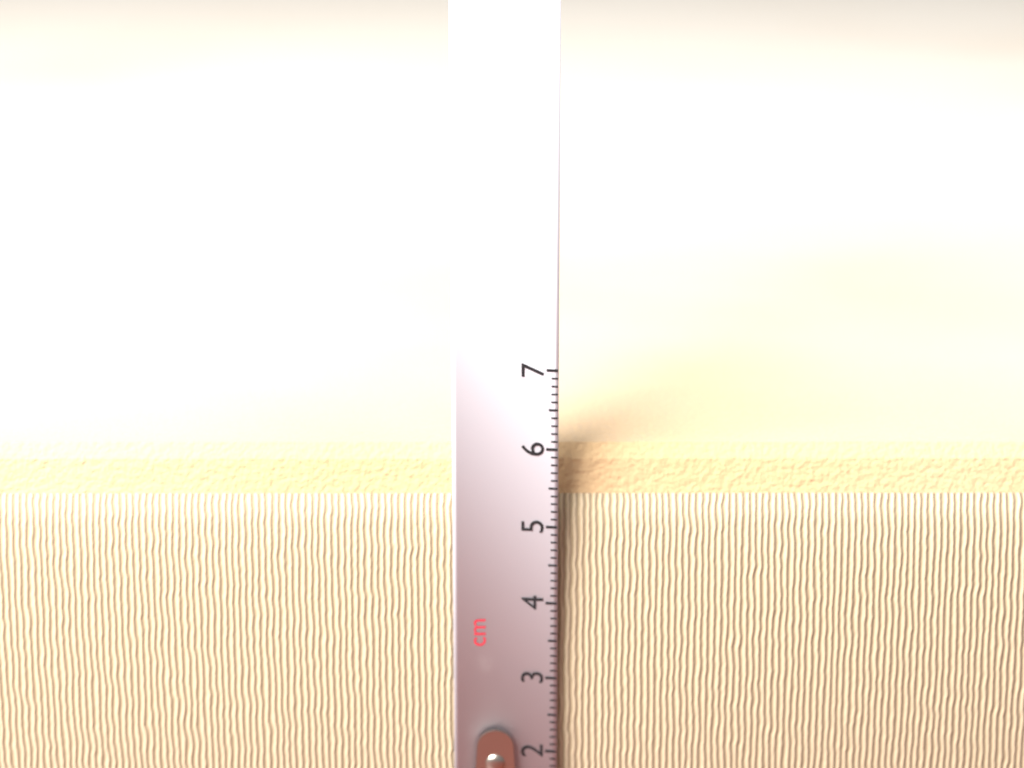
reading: 5.9 cm
